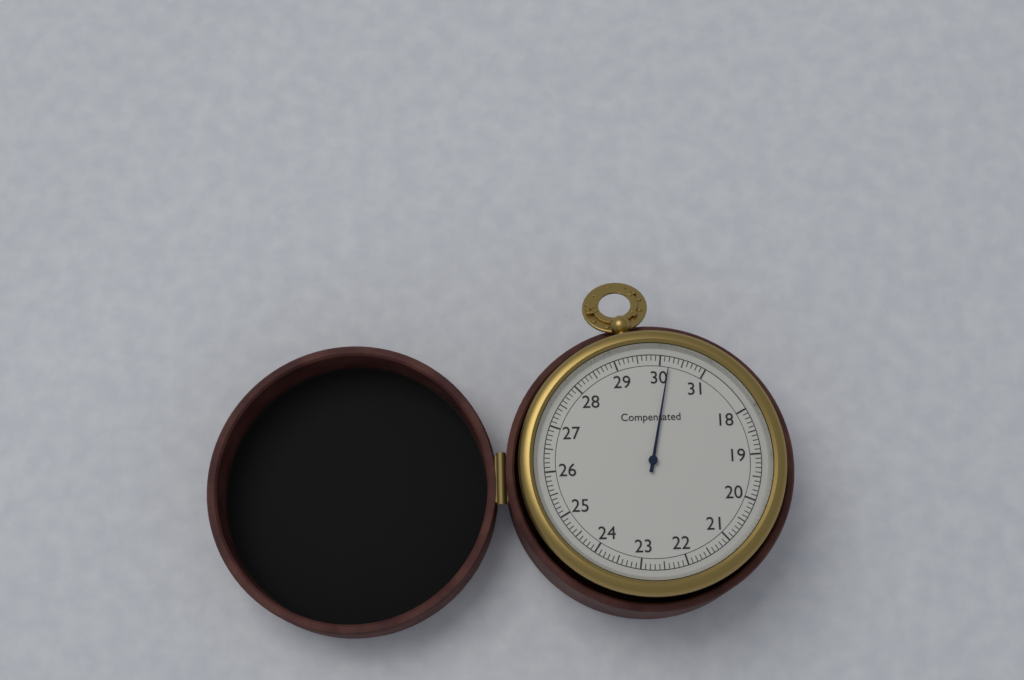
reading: 30.2 (no unit)
